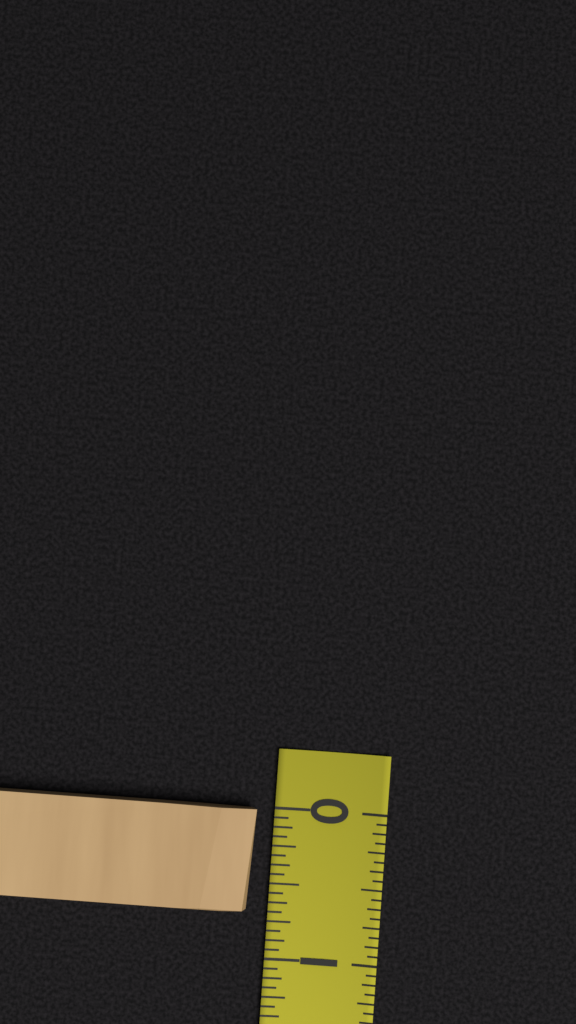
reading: 0.6875 (no unit)
